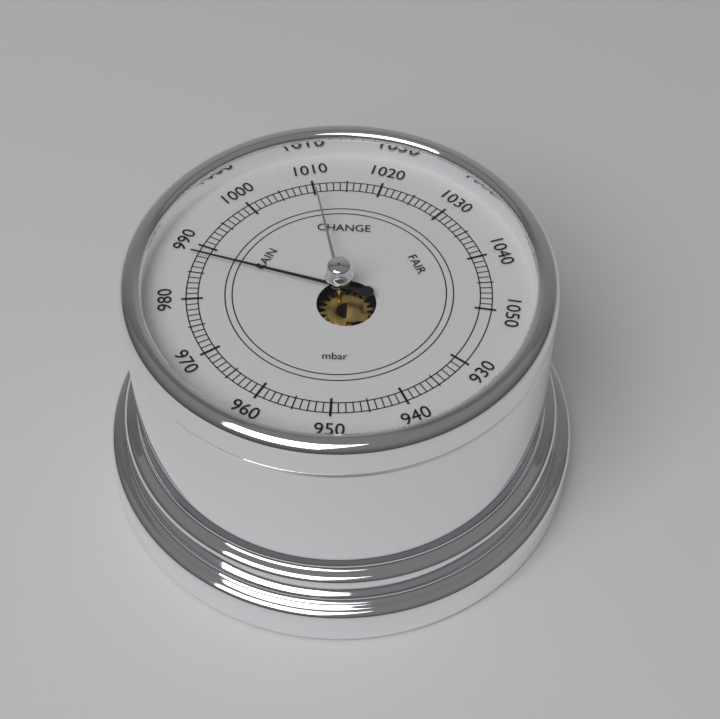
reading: 988 mbar
